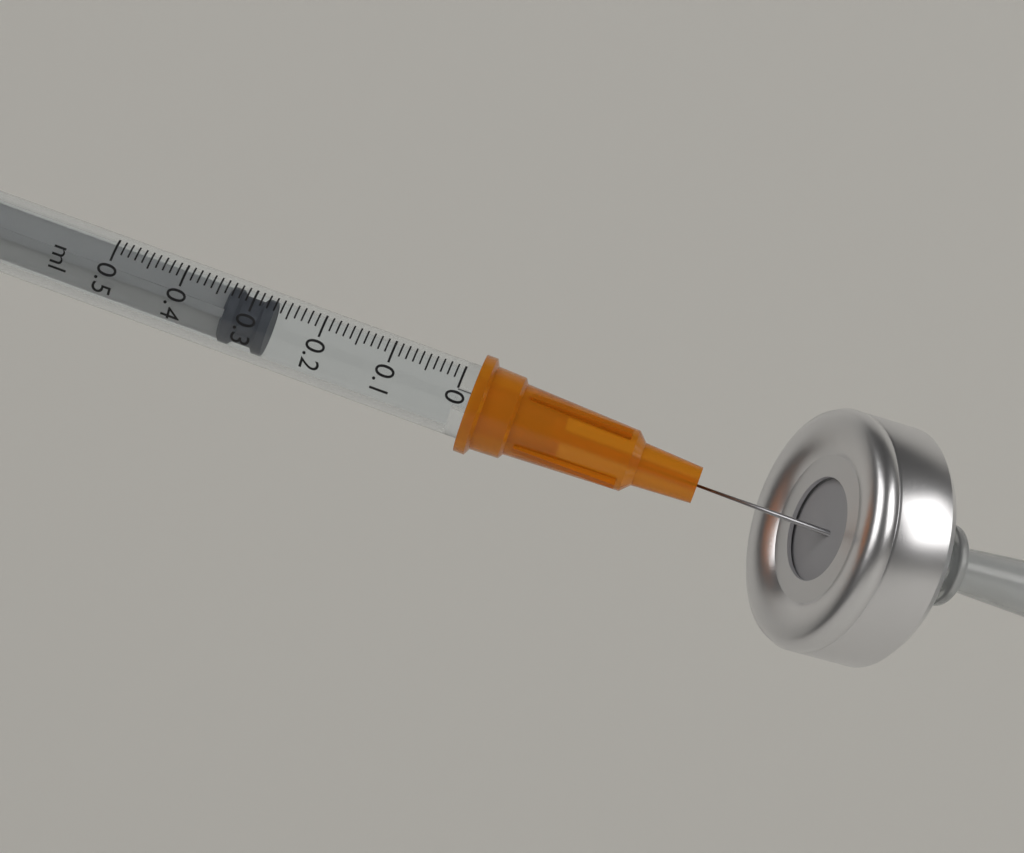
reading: 0.27 ml
